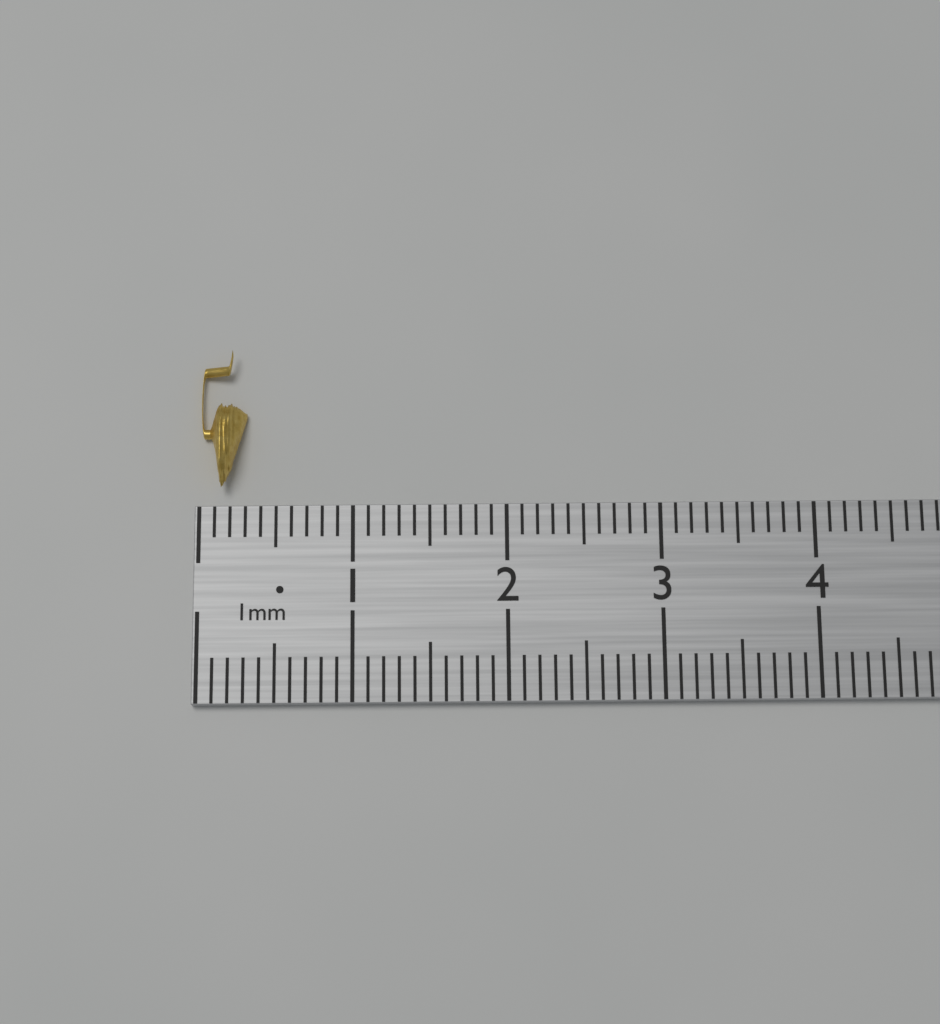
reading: 0.3 cm
